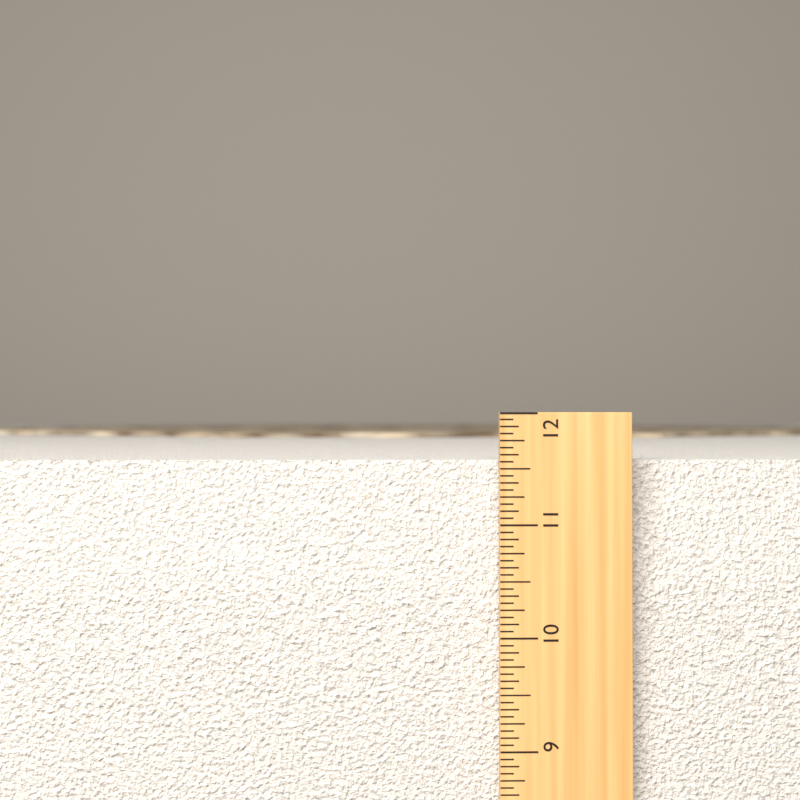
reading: 11.5625 in
